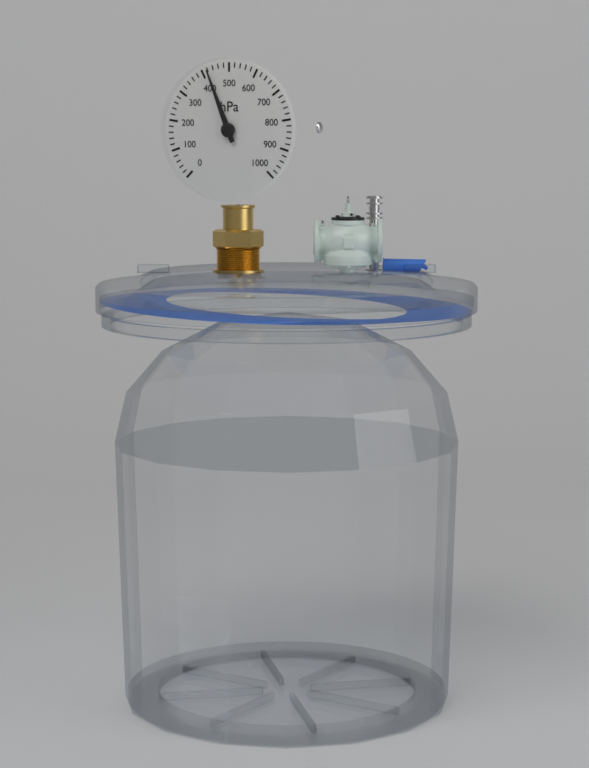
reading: 420 hPa
